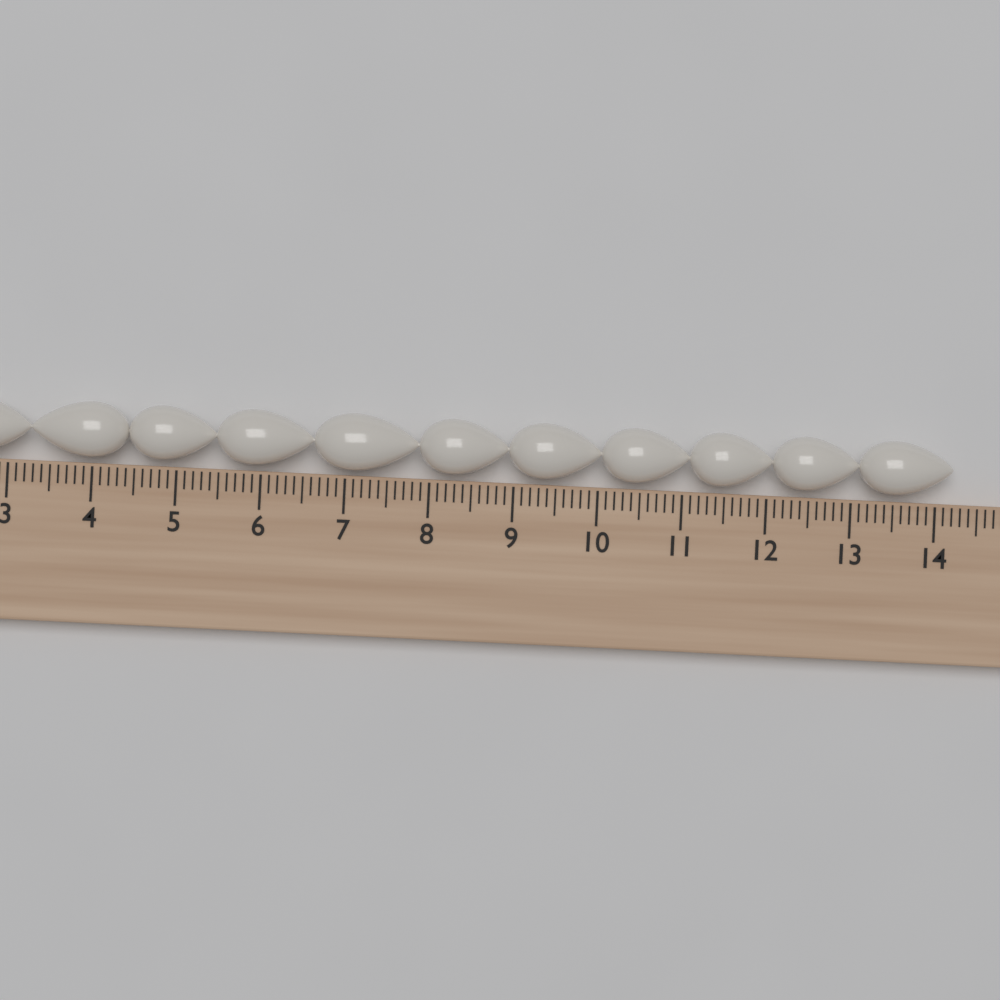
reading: 14.2 cm
